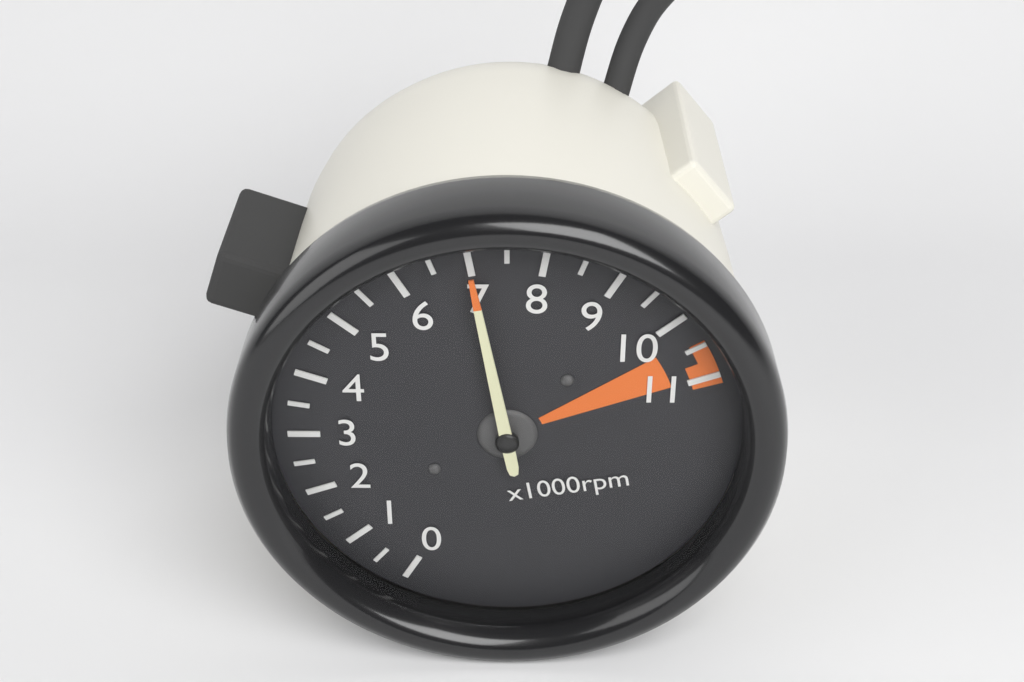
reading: 7.0 x1000rpm
